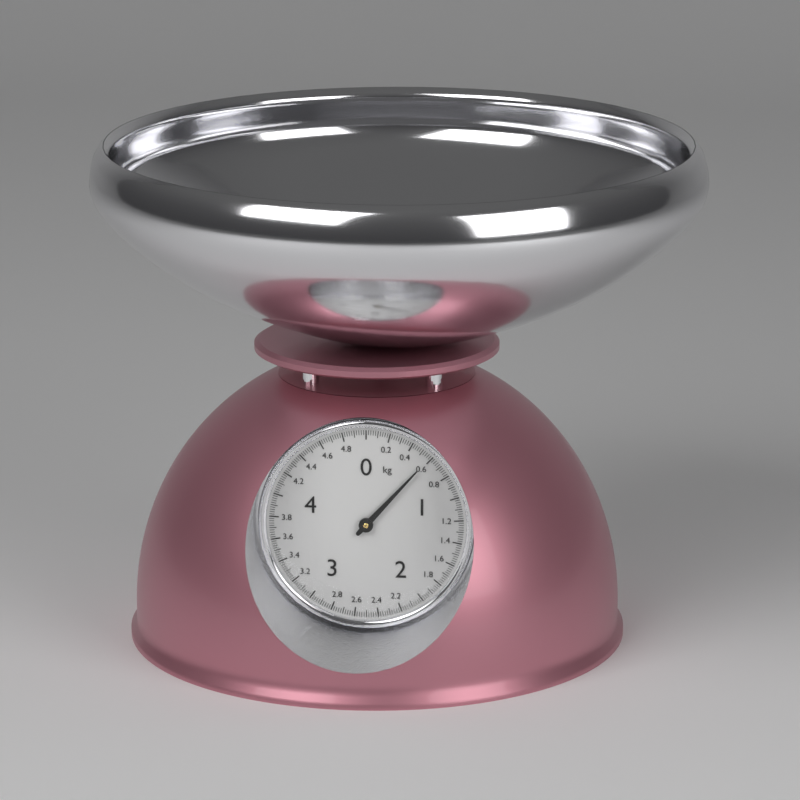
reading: 0.58 kg
